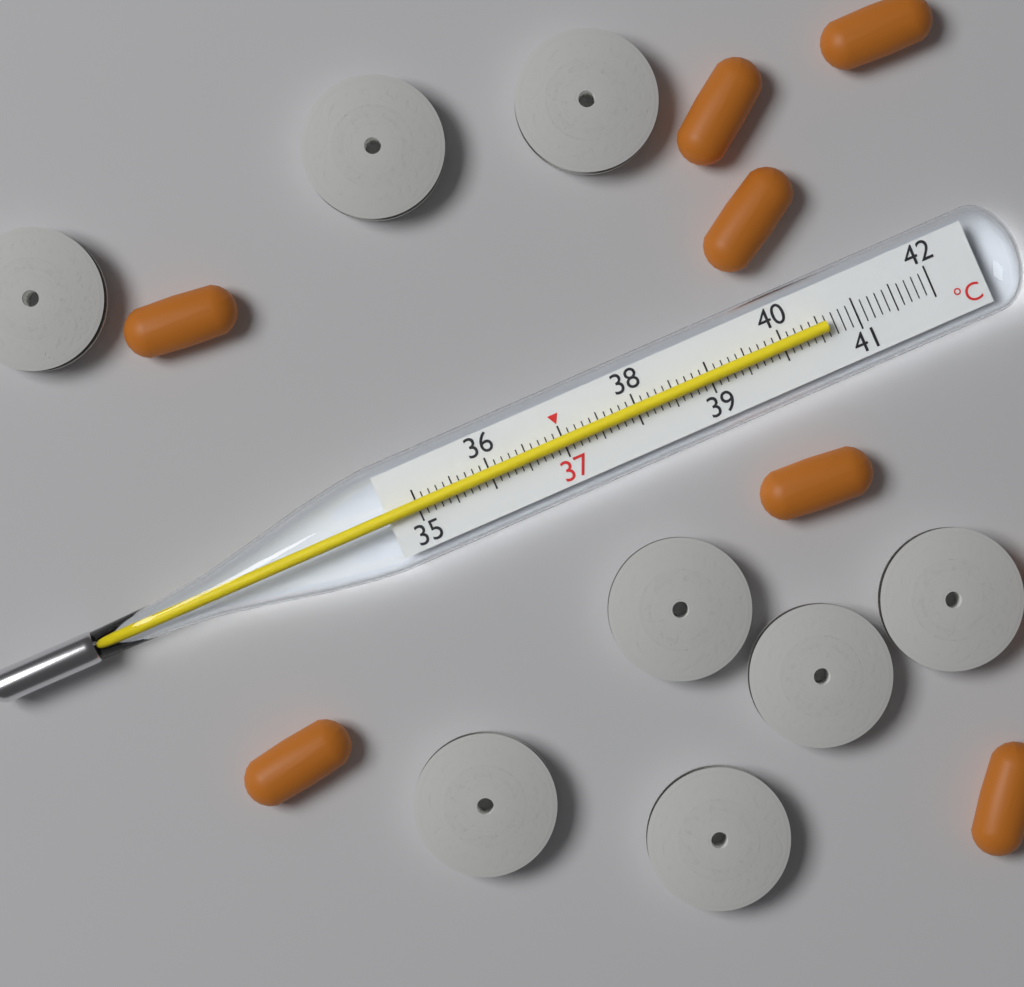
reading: 40.6 °C
